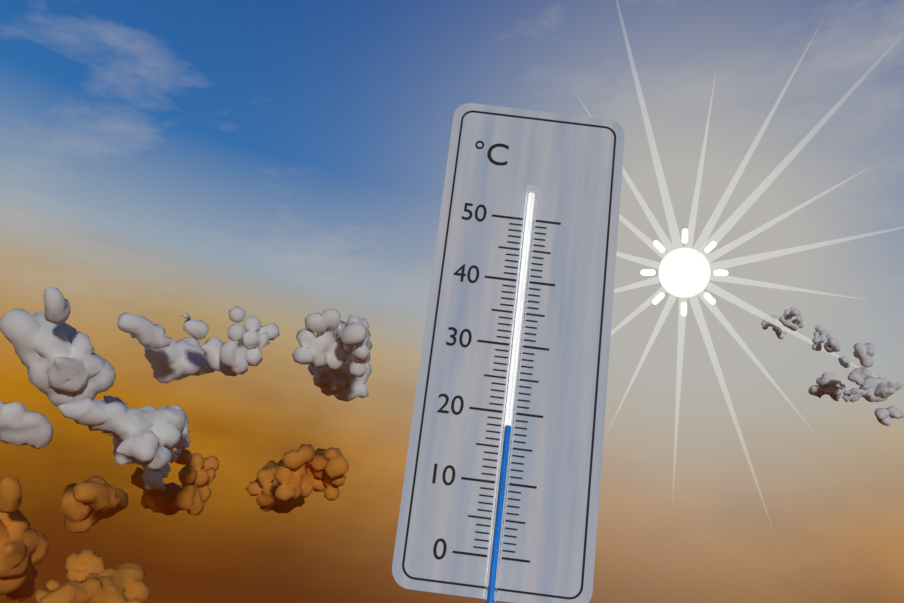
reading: 18 °C
